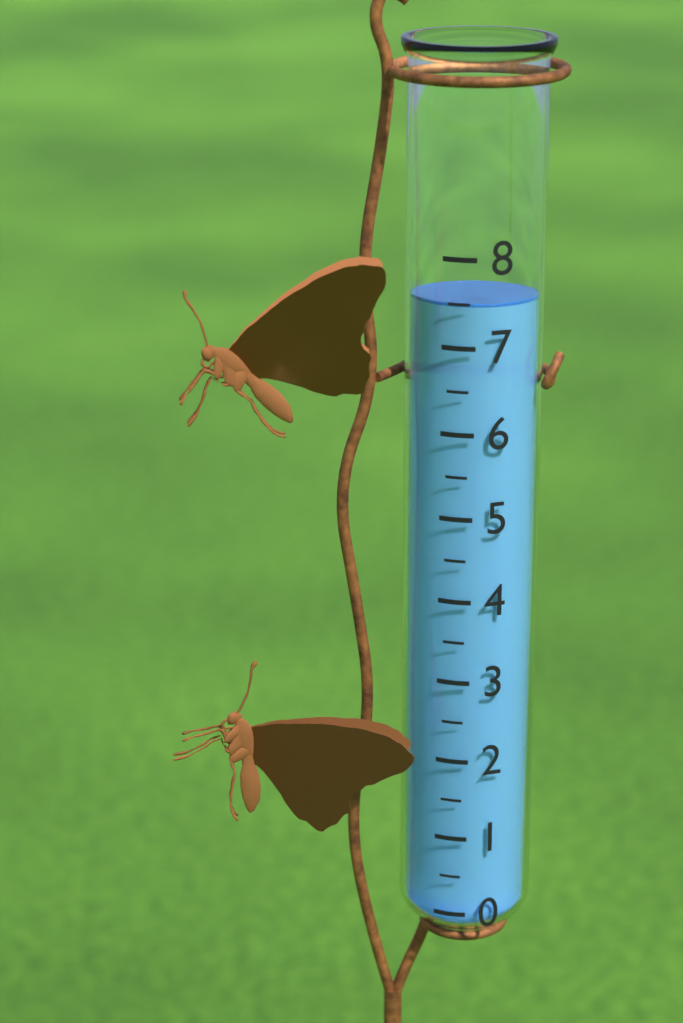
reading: 7.5 (no unit)
